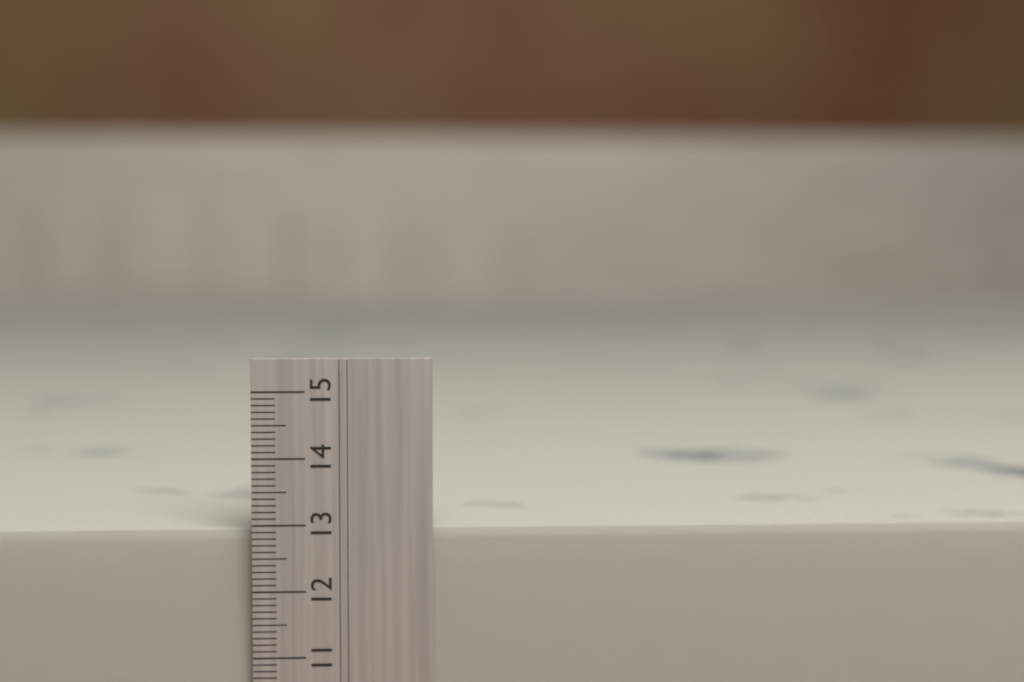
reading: 12.9 cm
